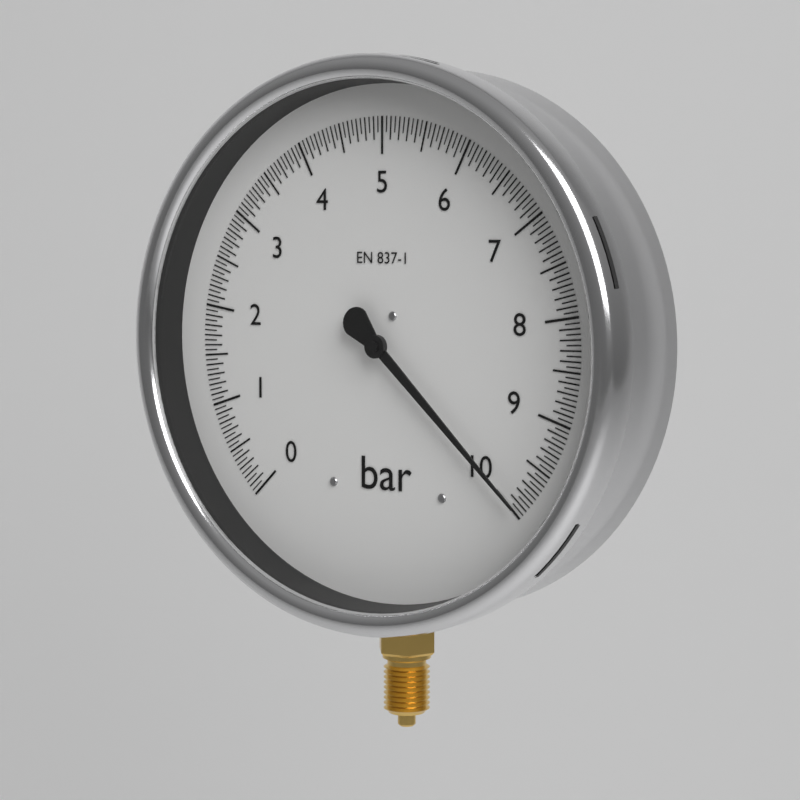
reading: 9.95 bar
